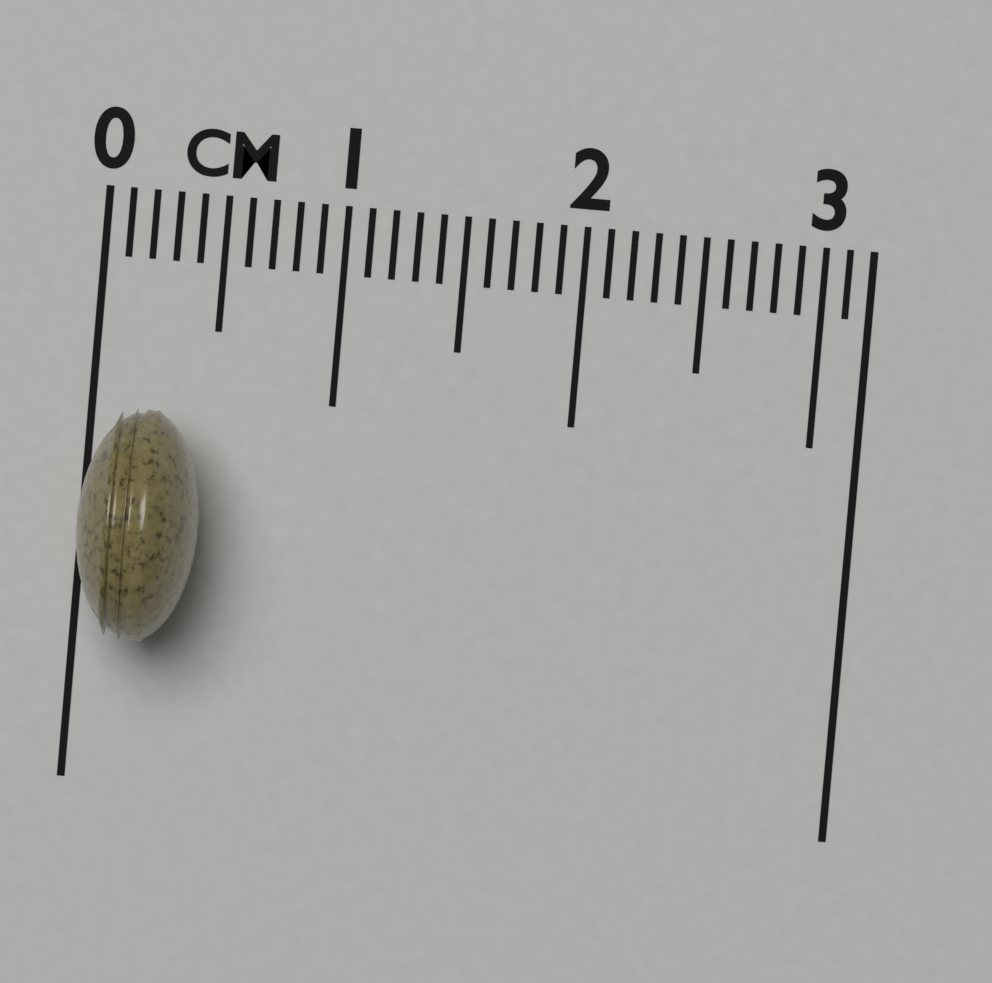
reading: 0.5 cm
